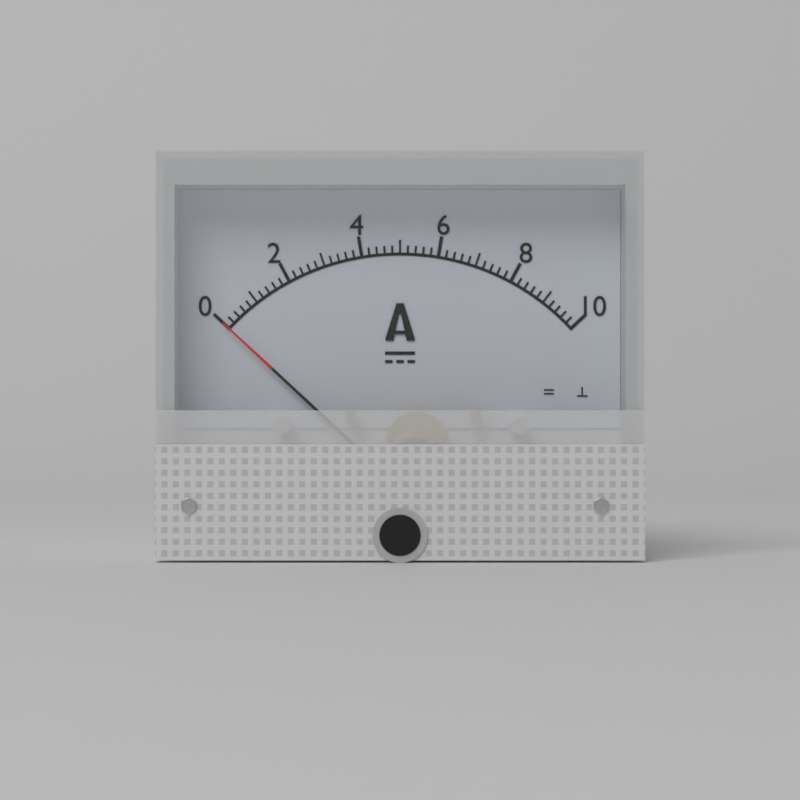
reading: 0.0 A
